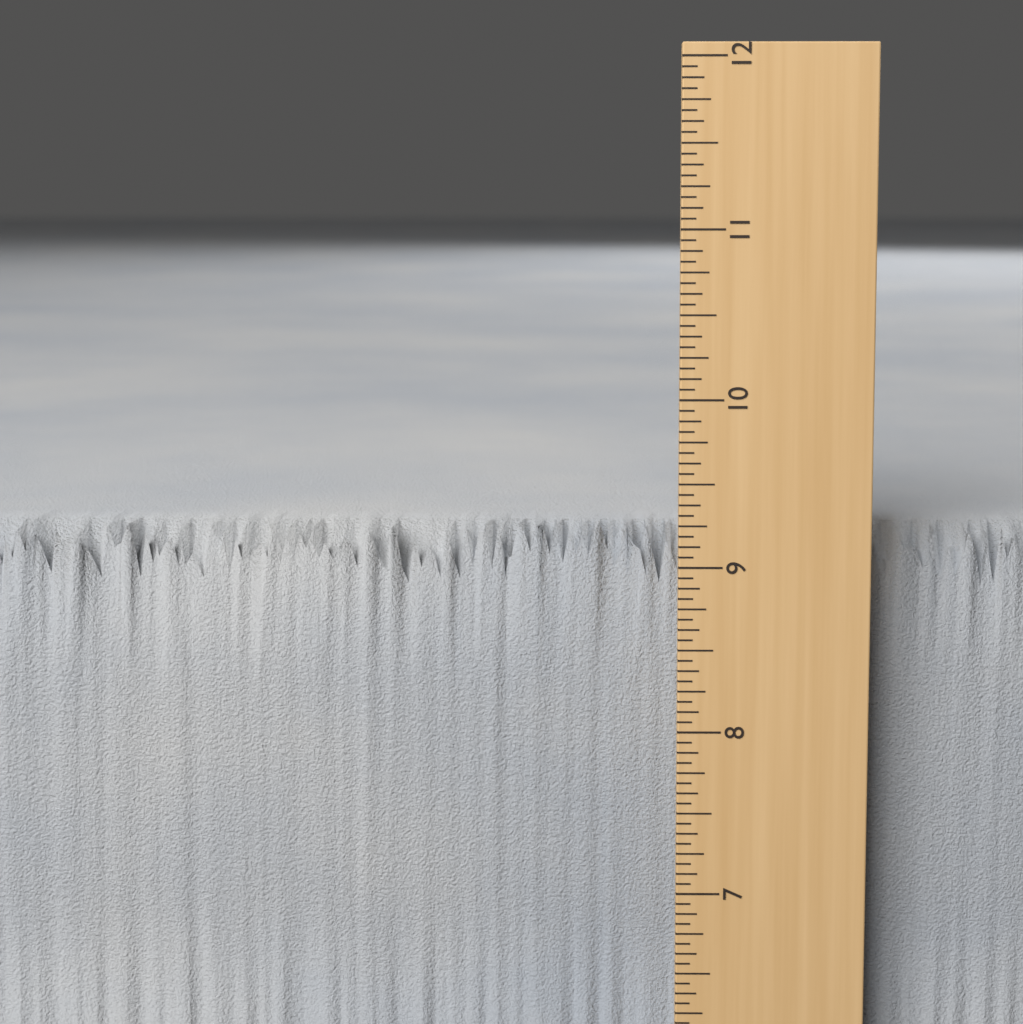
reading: 9.1875 in
